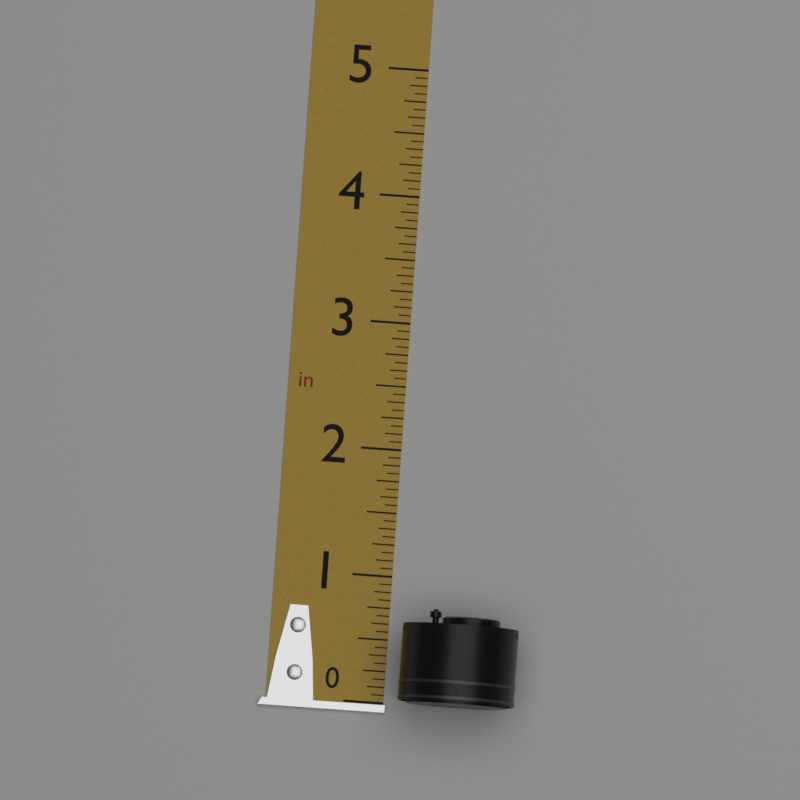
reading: 0.7500 in
